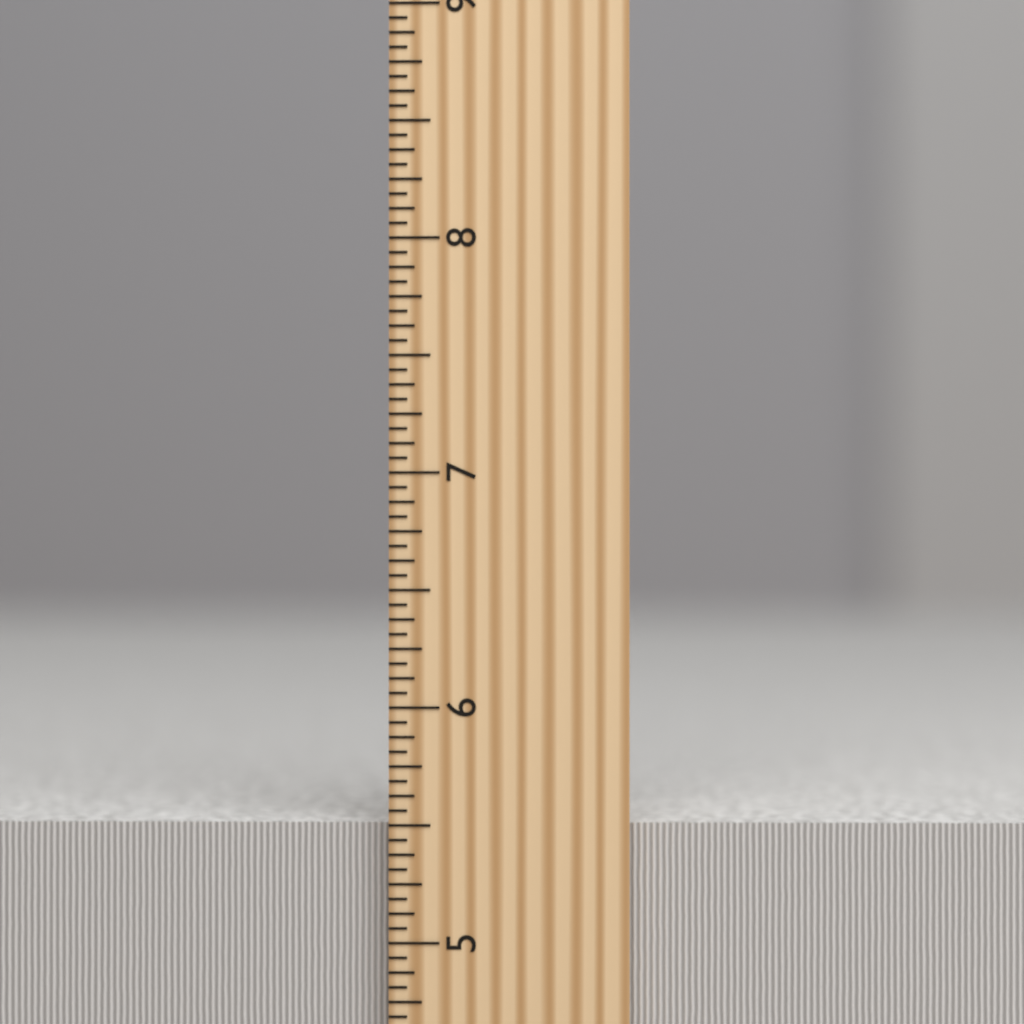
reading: 5.5000 inch
